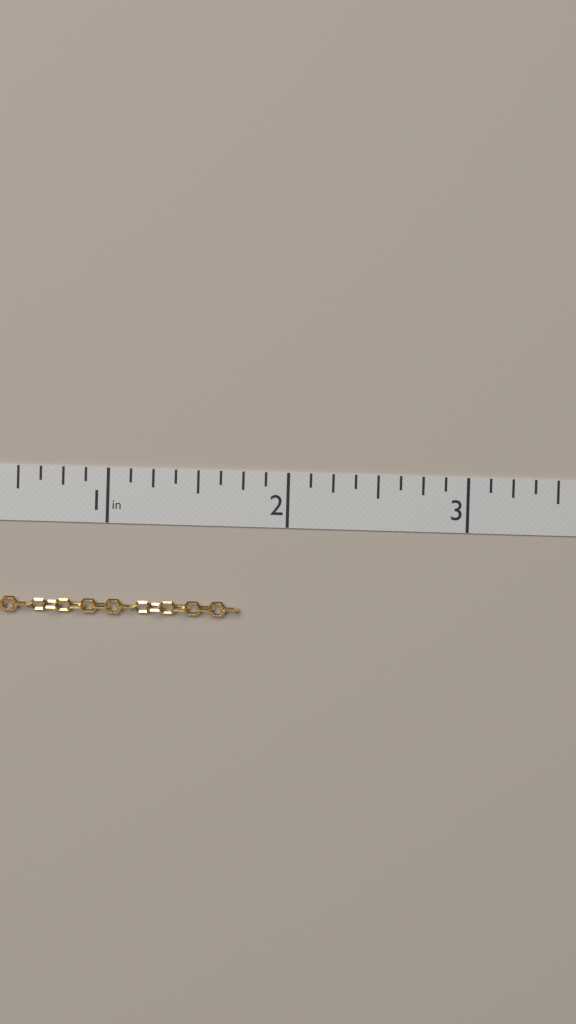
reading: 1.750 in
